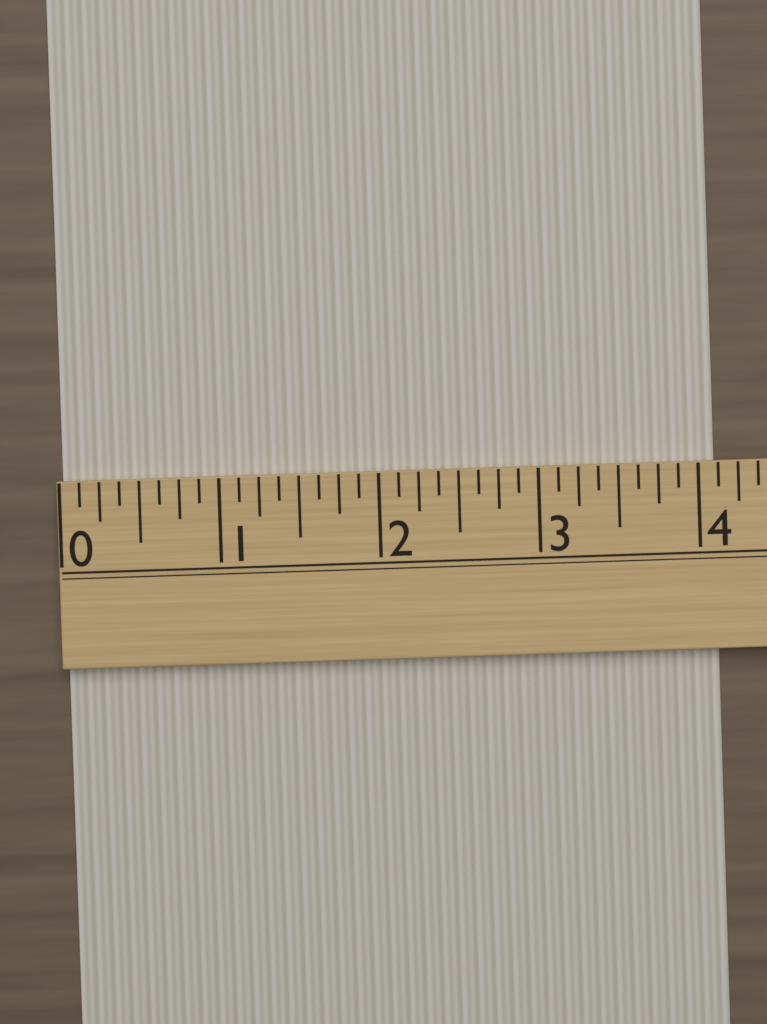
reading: 4.125 (no unit)
